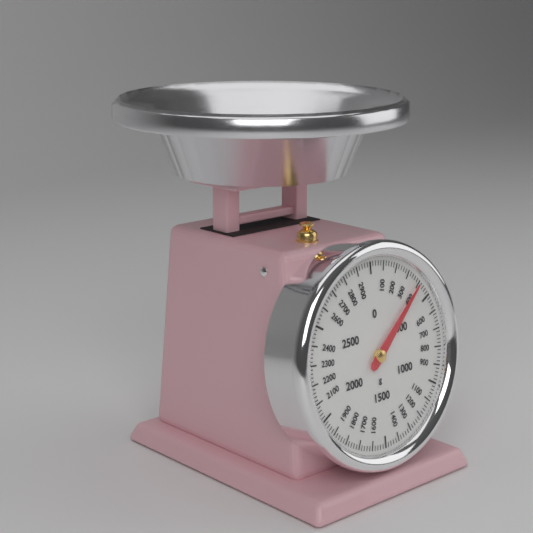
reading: 400 g
